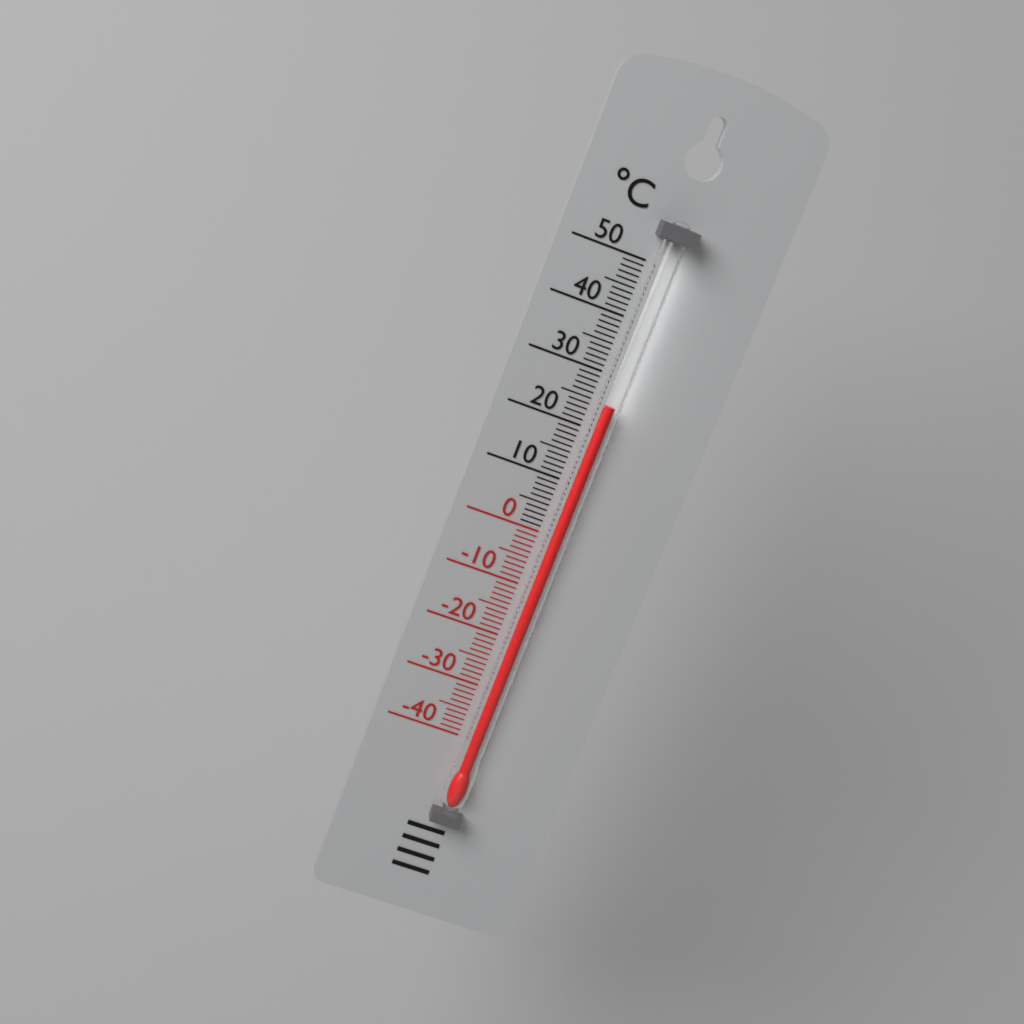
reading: 25 °C
